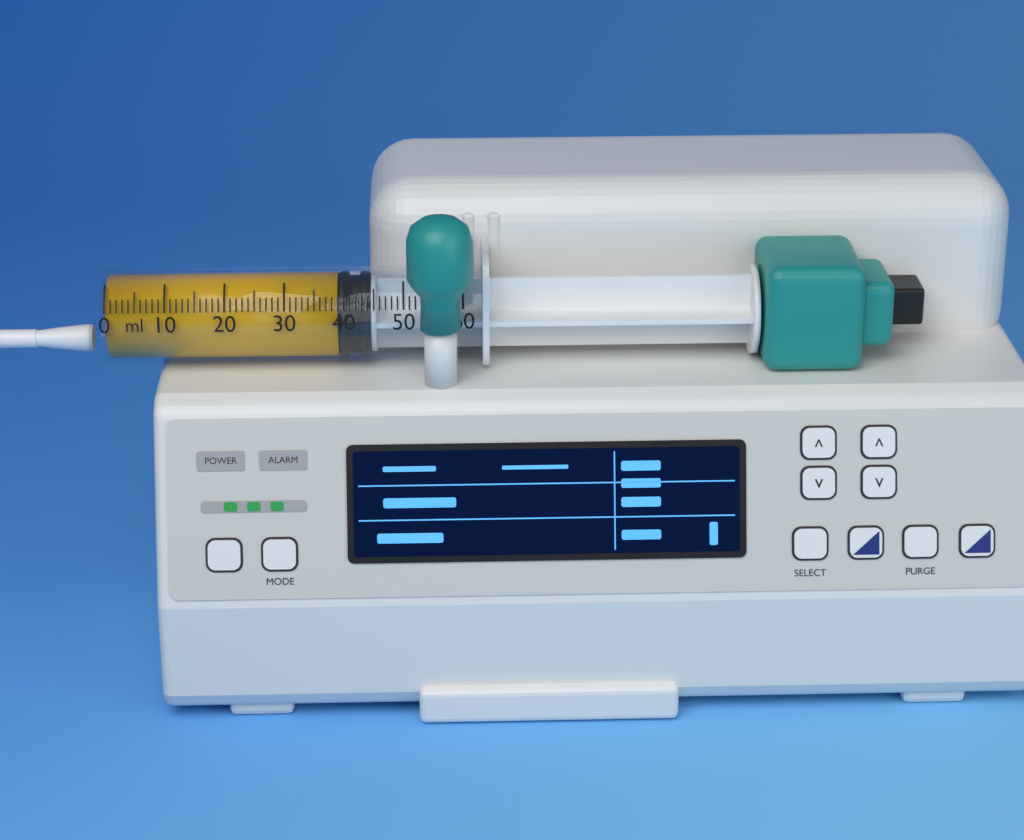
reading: 39 ml
